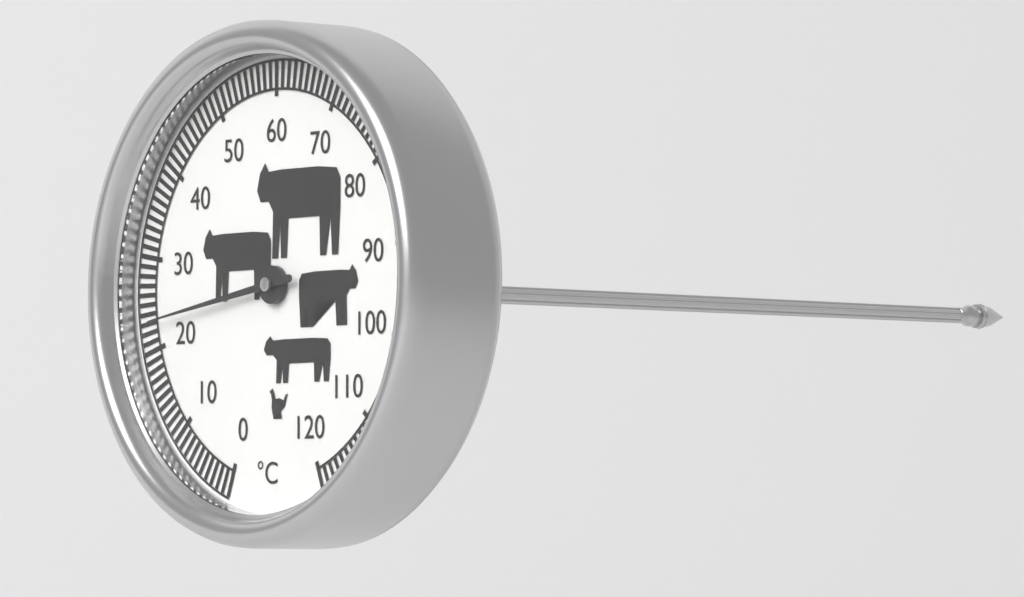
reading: 23 °C
